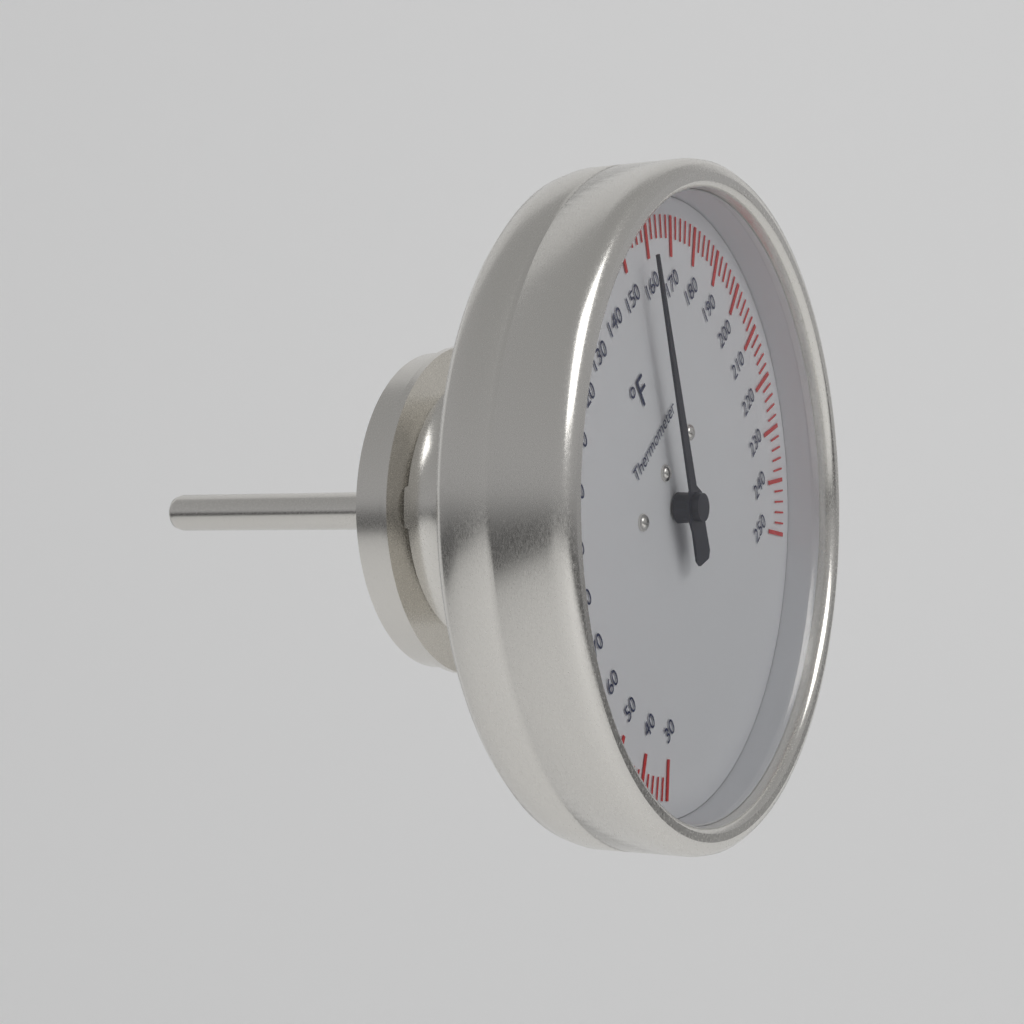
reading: 156 °F
